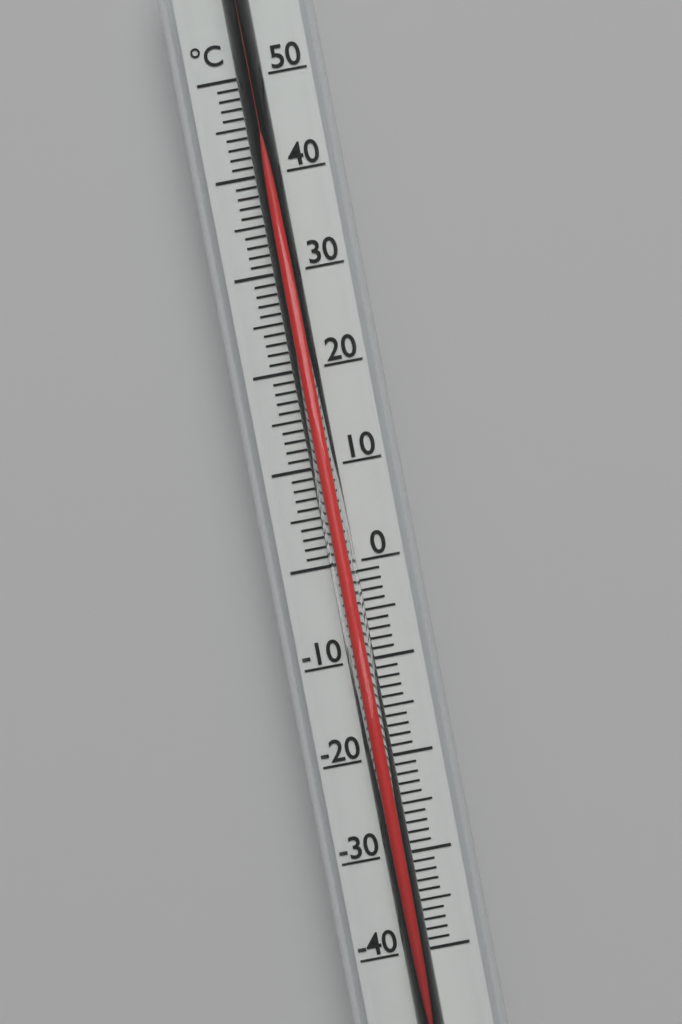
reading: 44 °C
